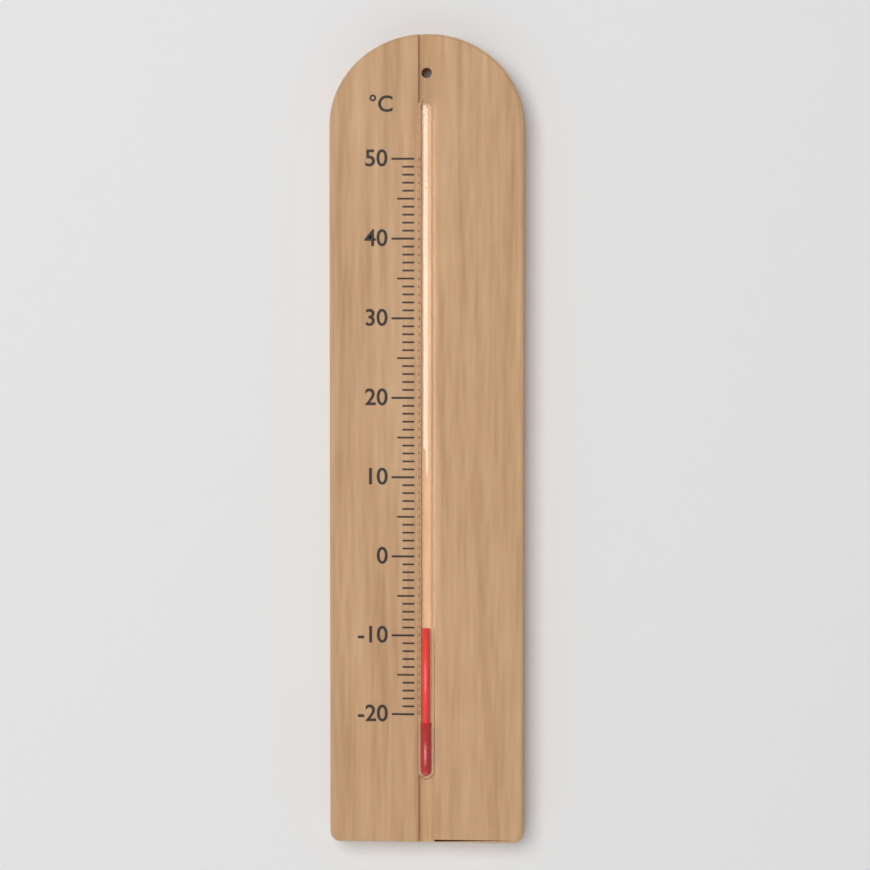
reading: -9 °C
